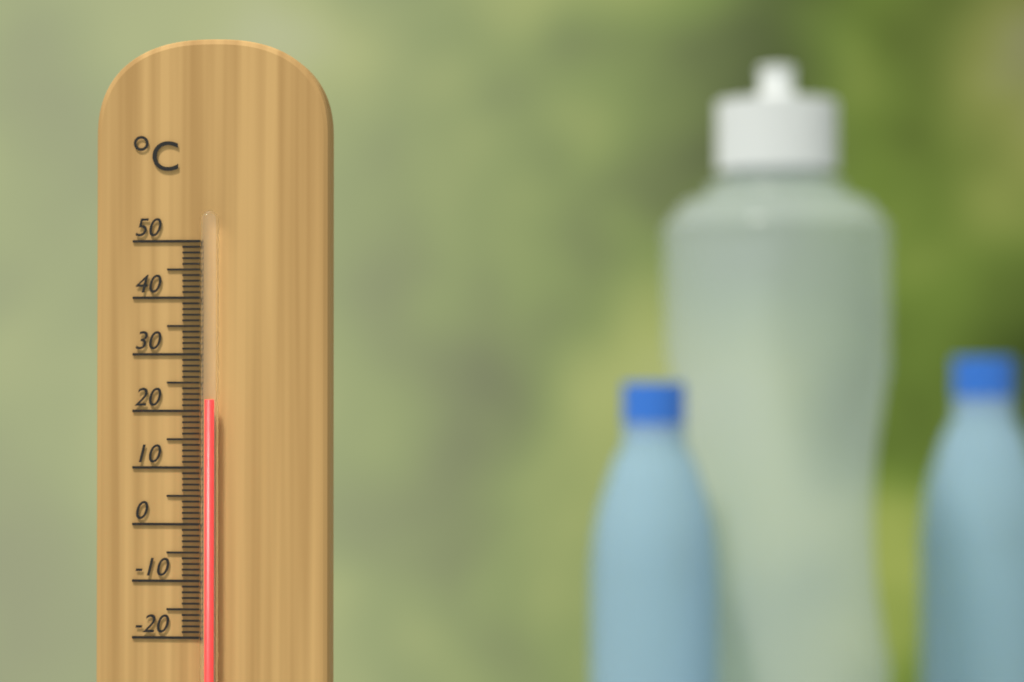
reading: 22 °C
